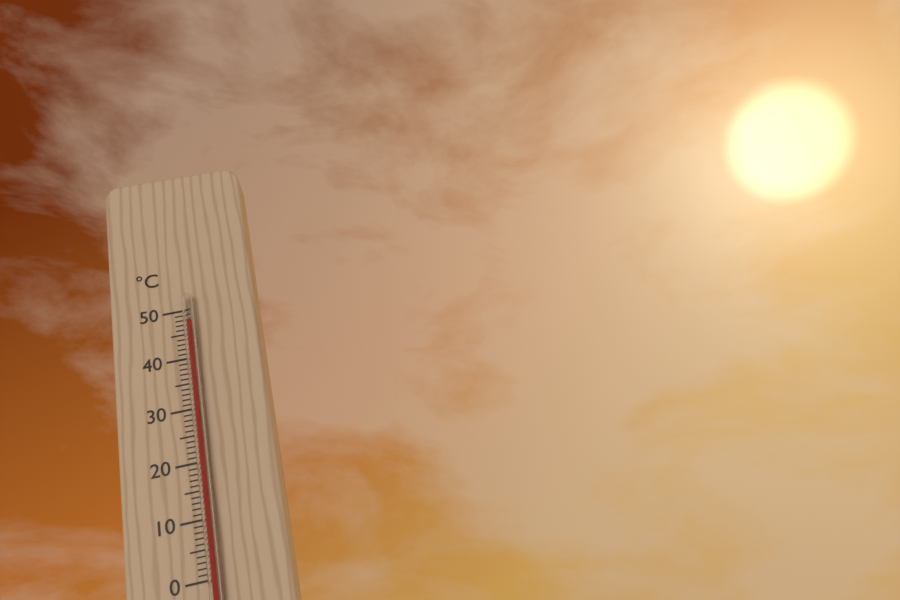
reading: 47 °C
